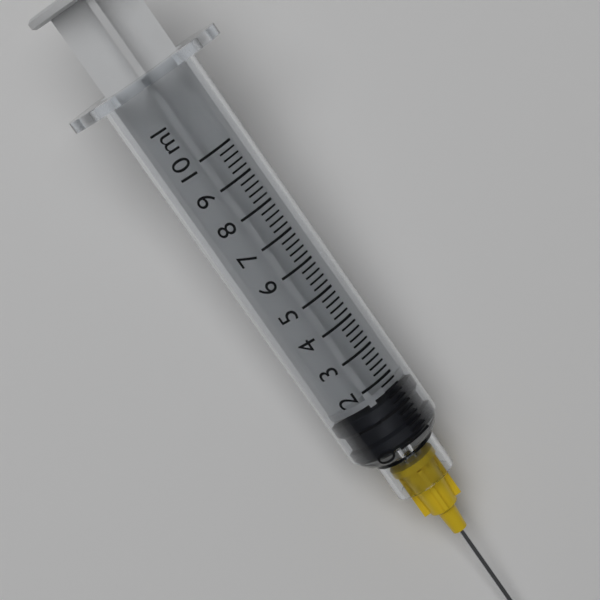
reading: 0.0 ml
